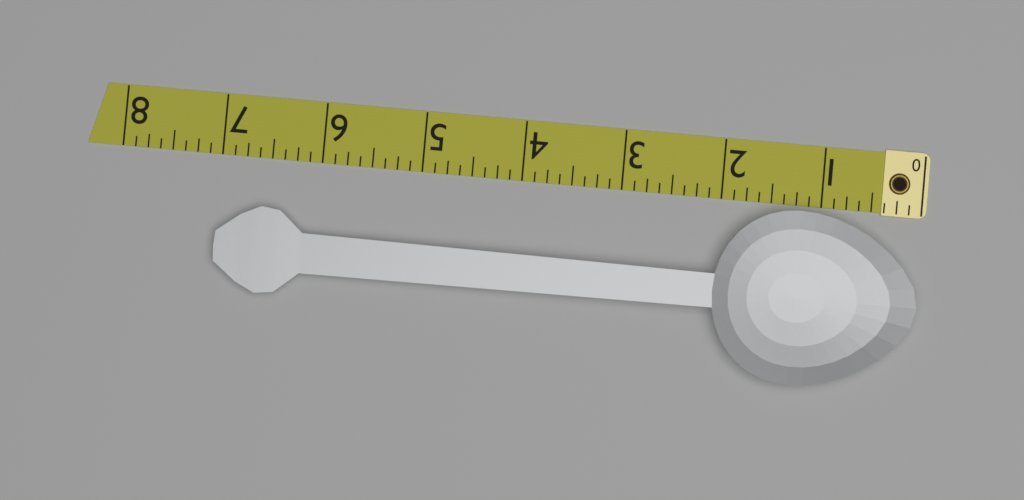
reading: 7.000 (no unit)
